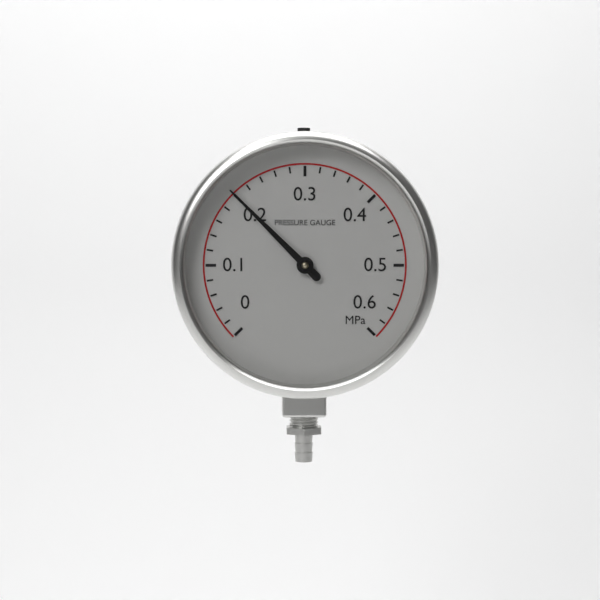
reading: 0.20 MPa
